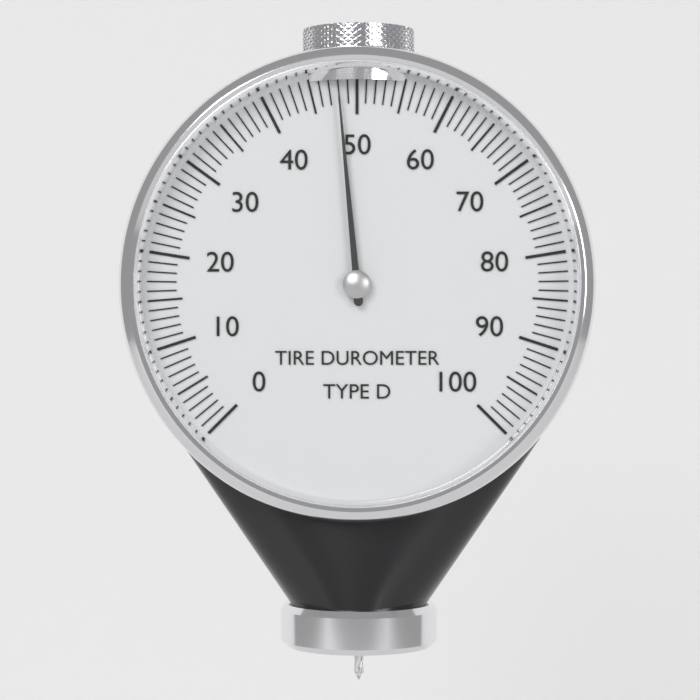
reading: 48 (no unit)
